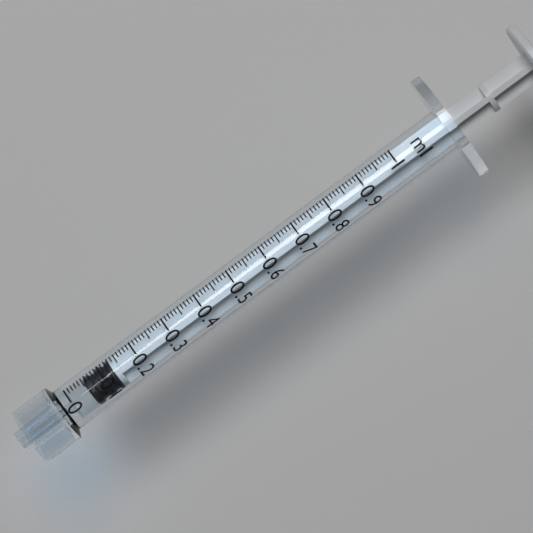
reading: 0.05 ml
